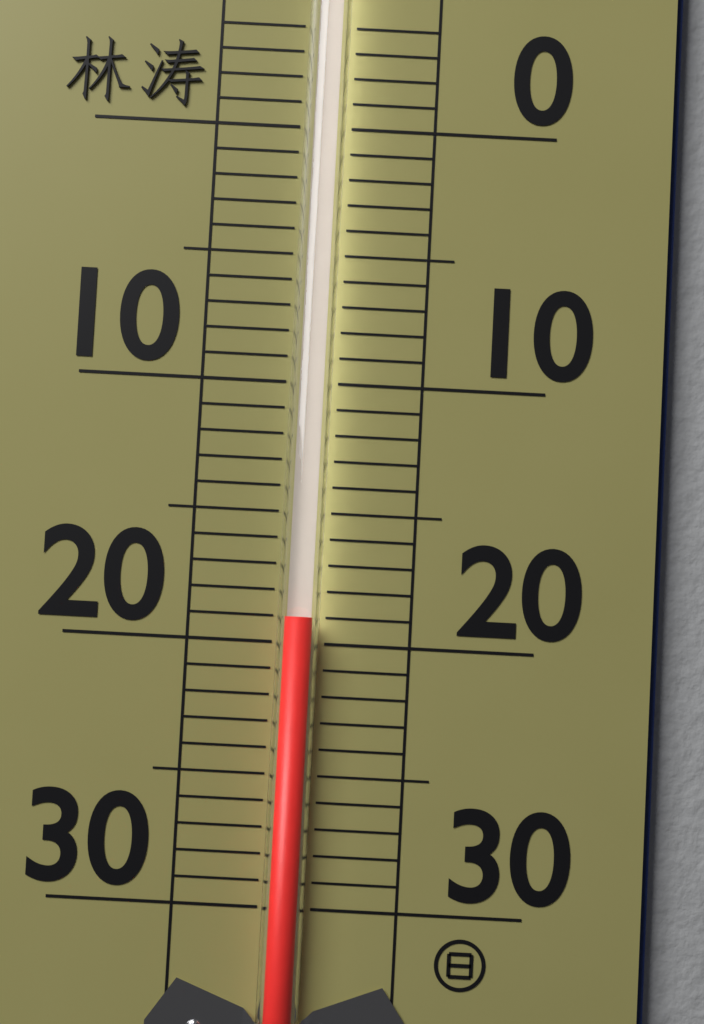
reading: 19 (no unit)
